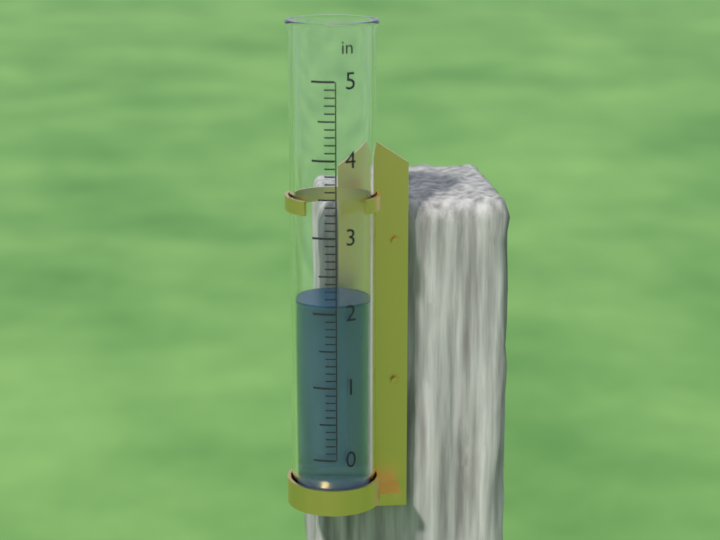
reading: 2.1 in
